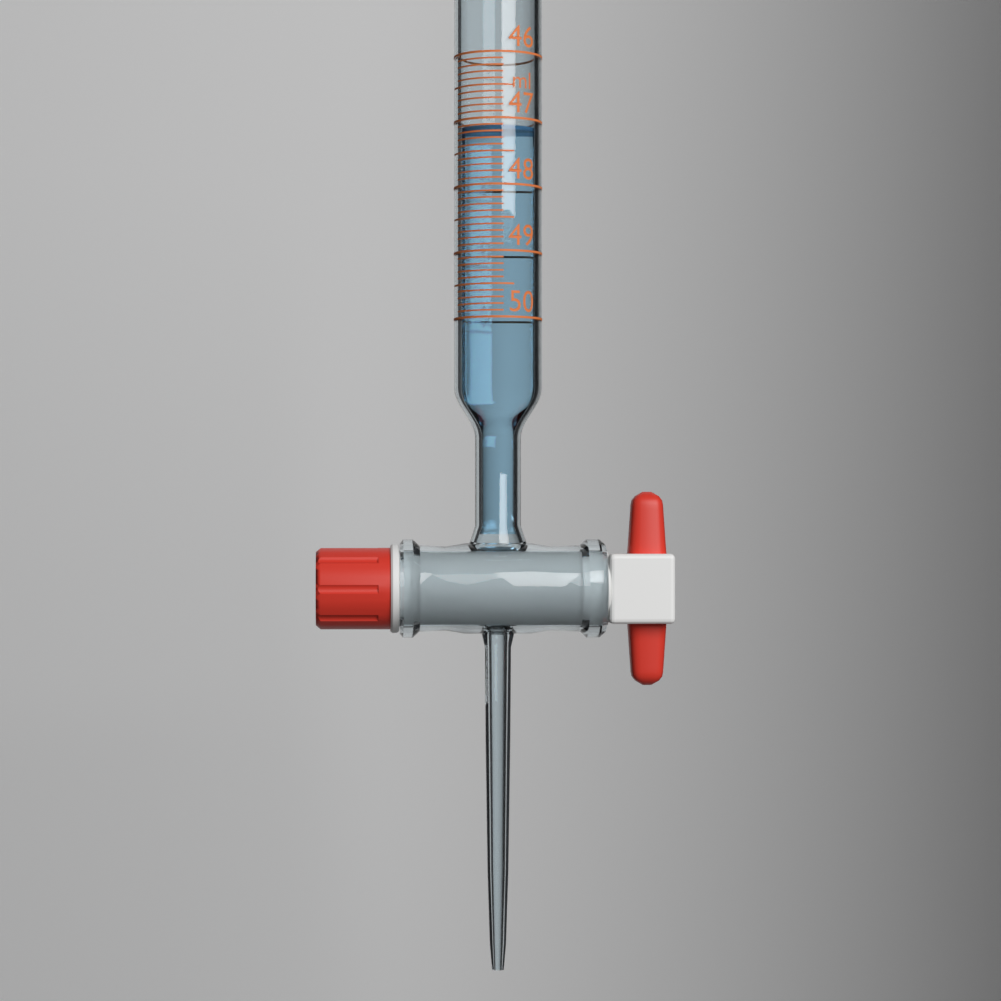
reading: 47.1 ml
